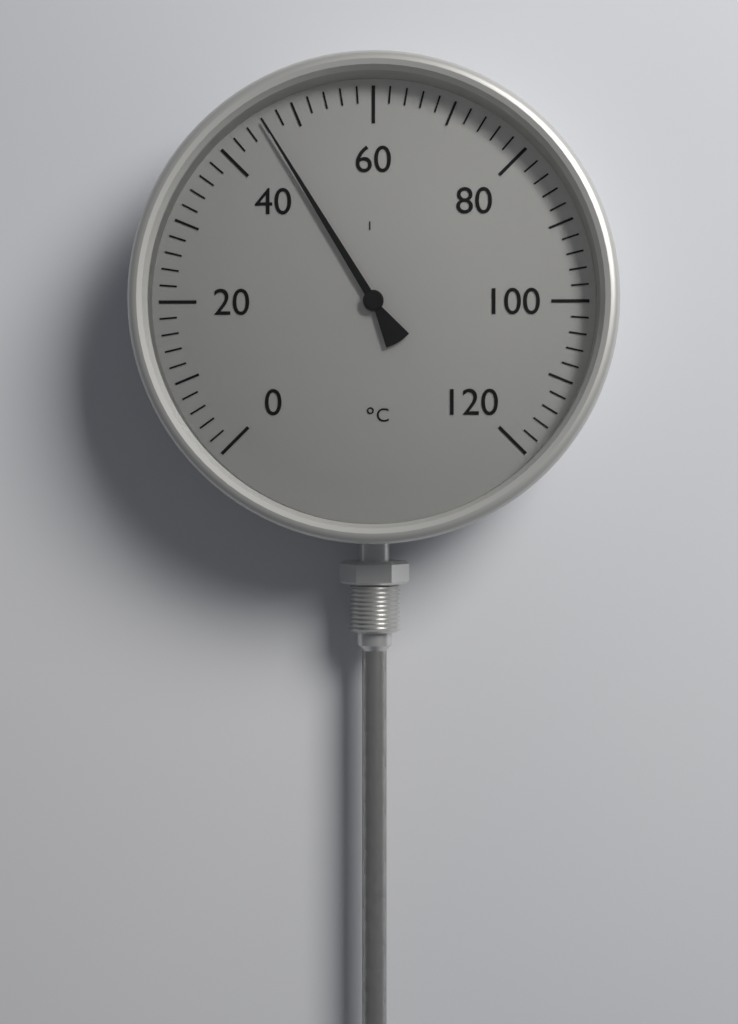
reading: 46 °C
